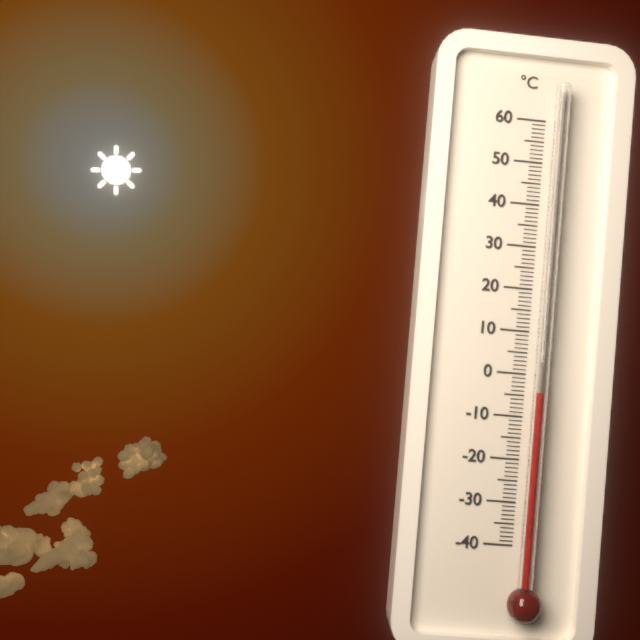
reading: -4 °C
